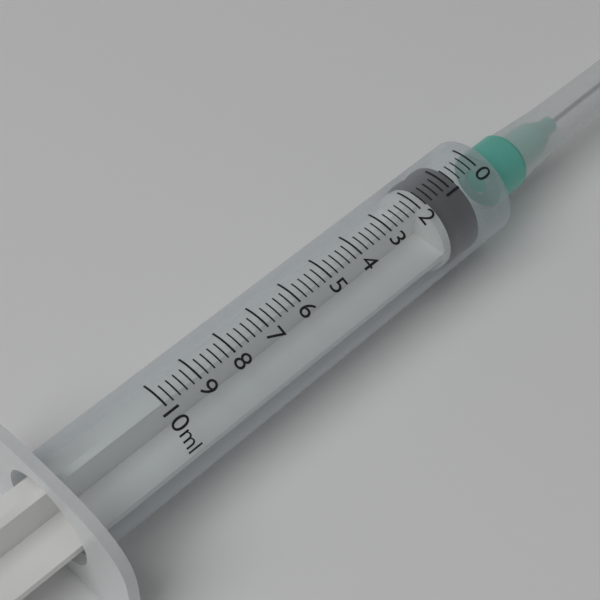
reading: 0.6 ml
